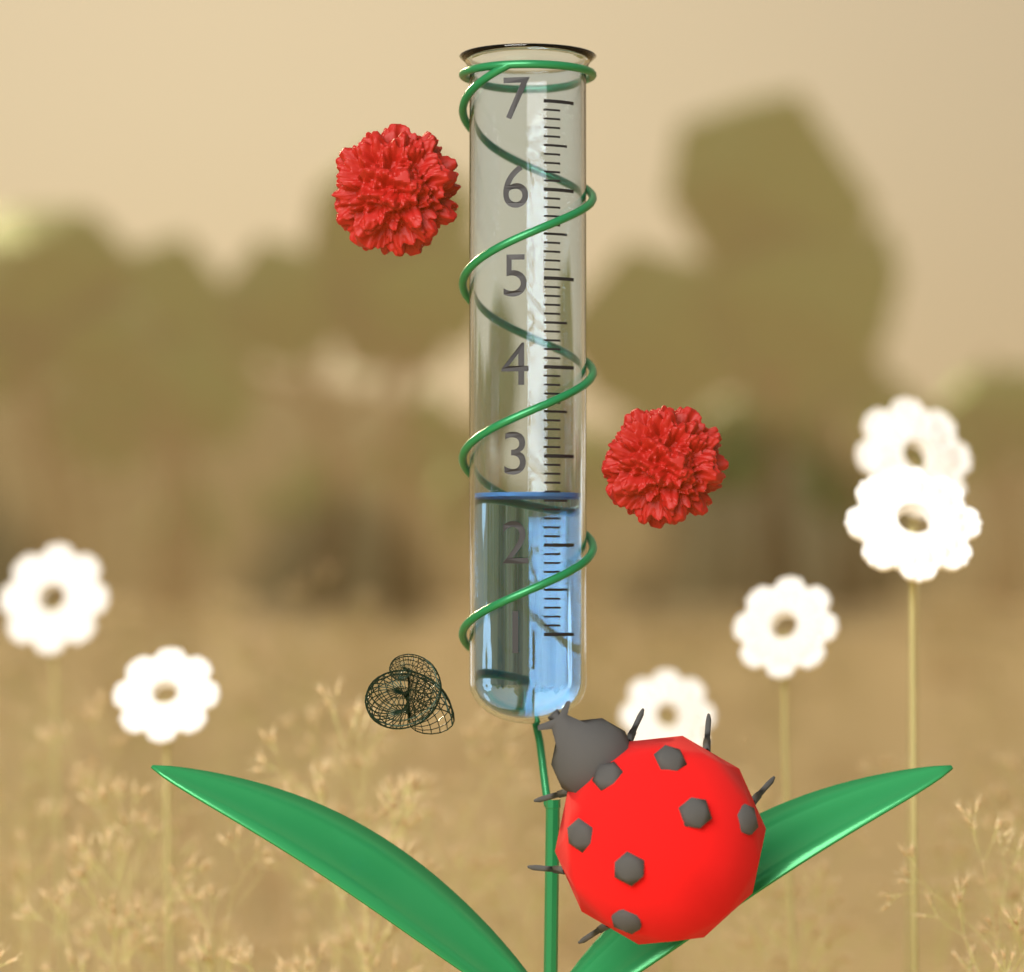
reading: 2.6 (no unit)
